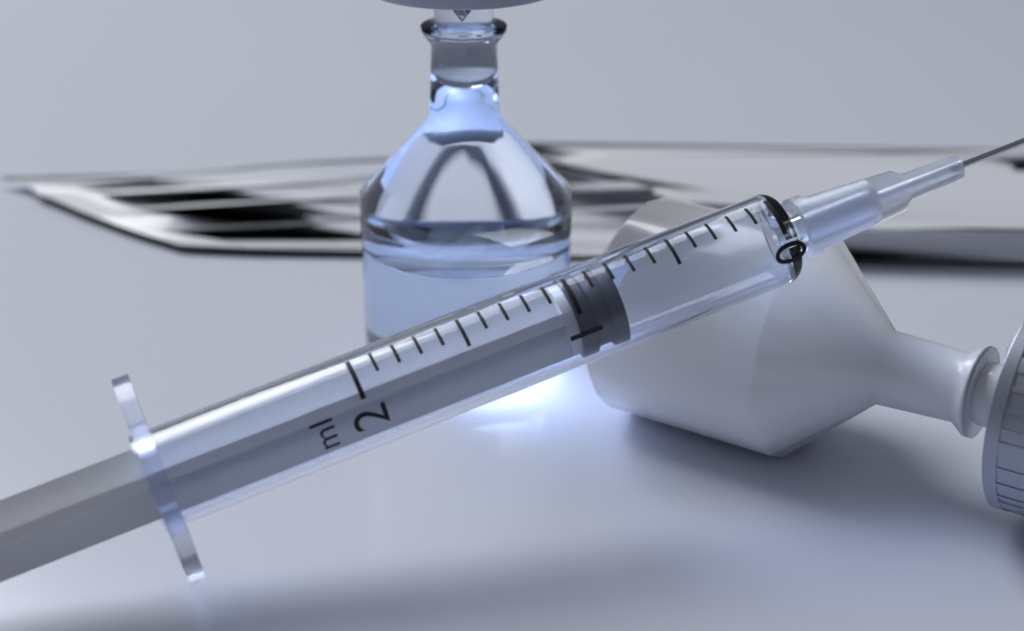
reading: 0.8 ml
